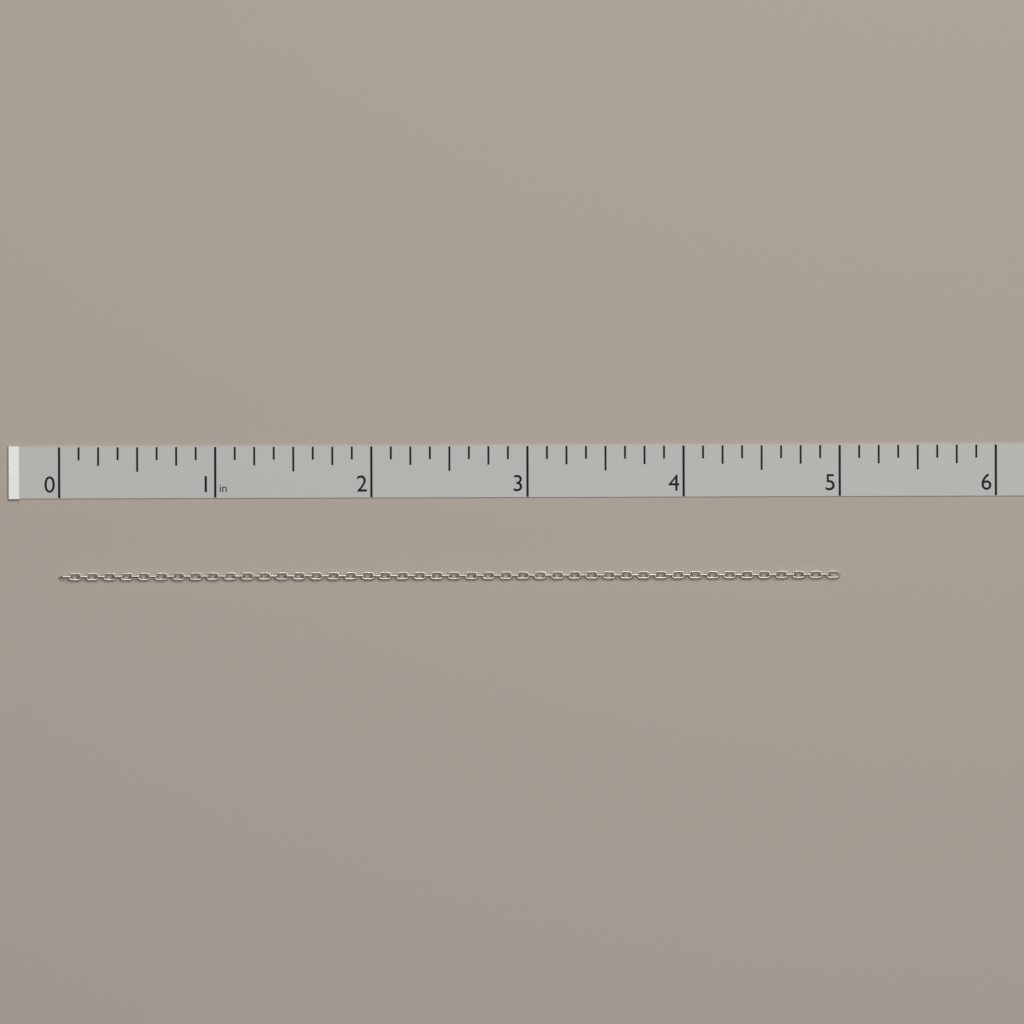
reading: 5.000 in
